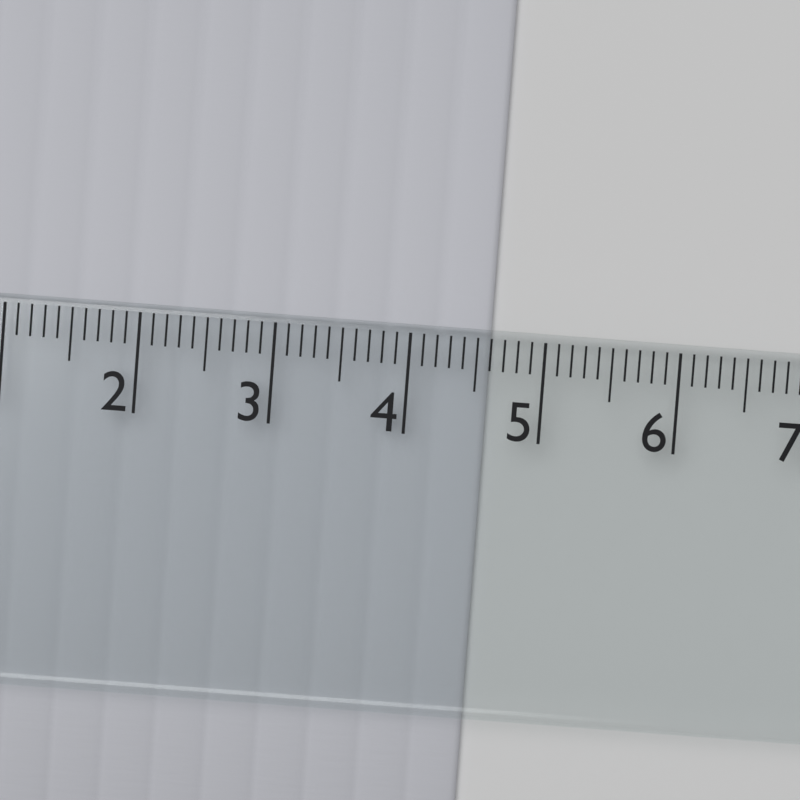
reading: 4.6 cm
